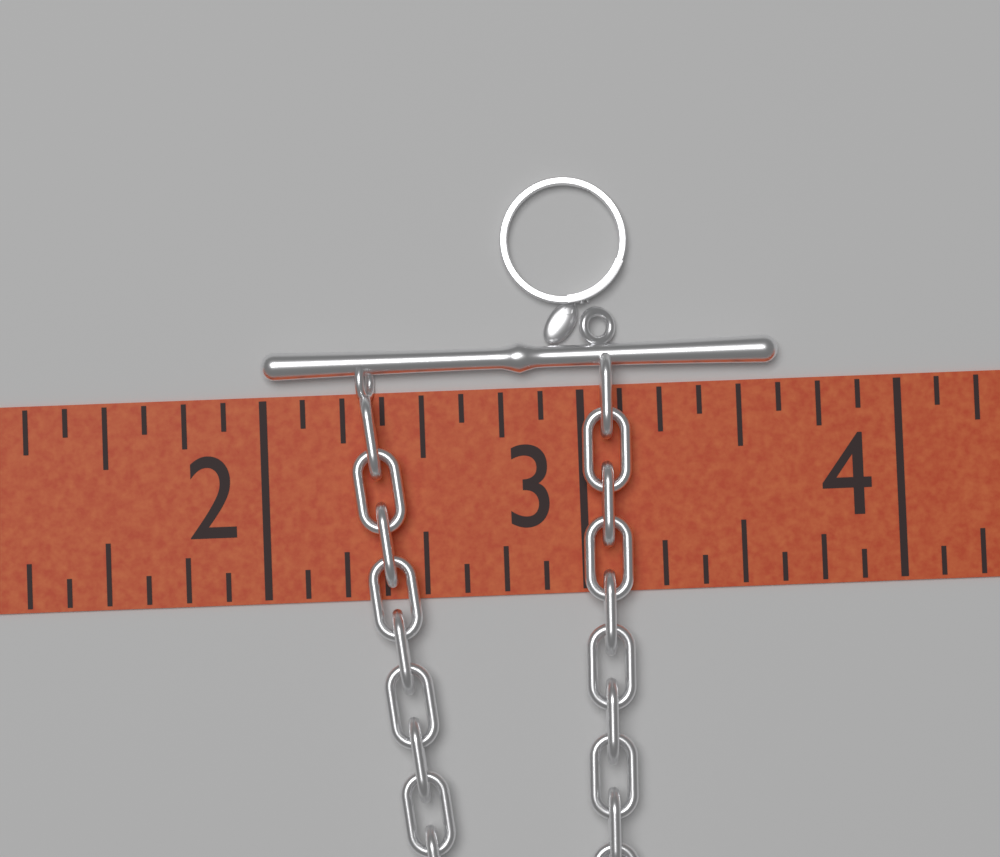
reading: 3.625 (no unit)
